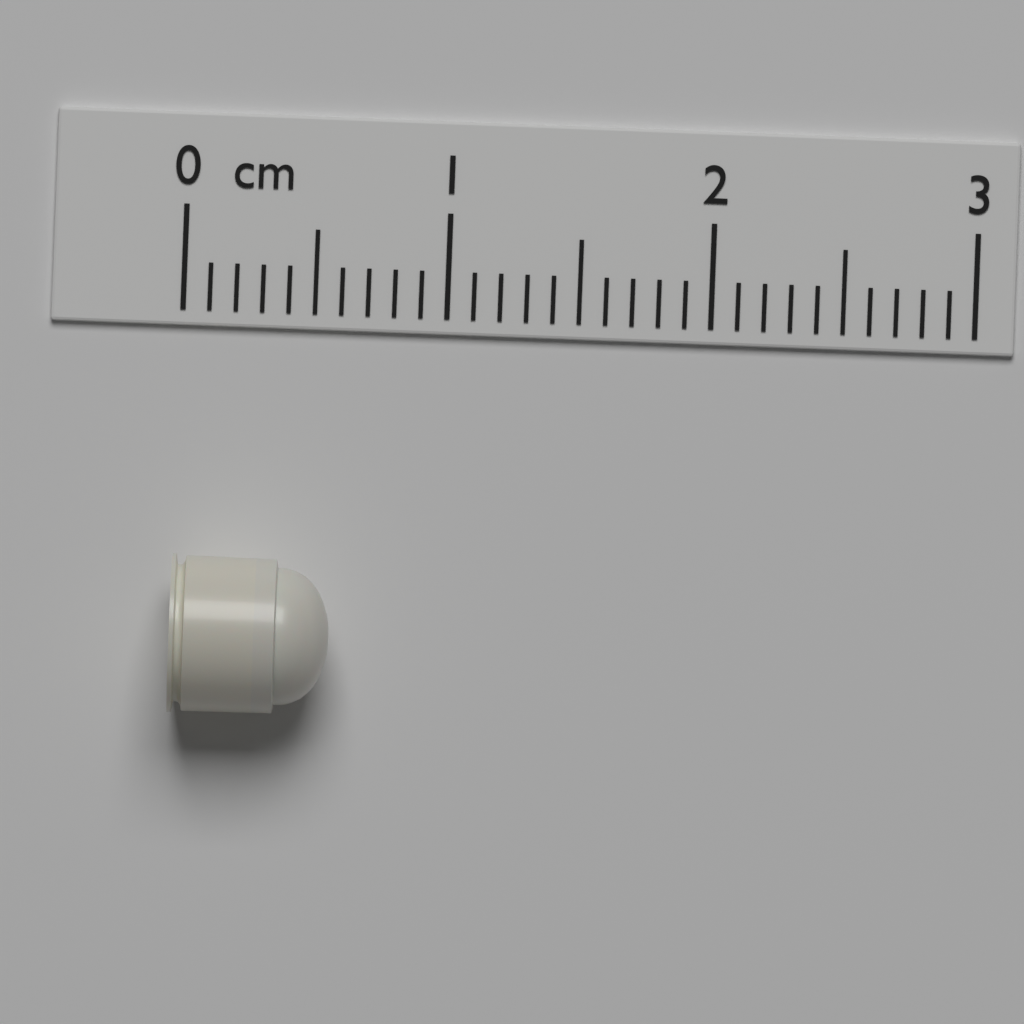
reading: 0.6 cm
